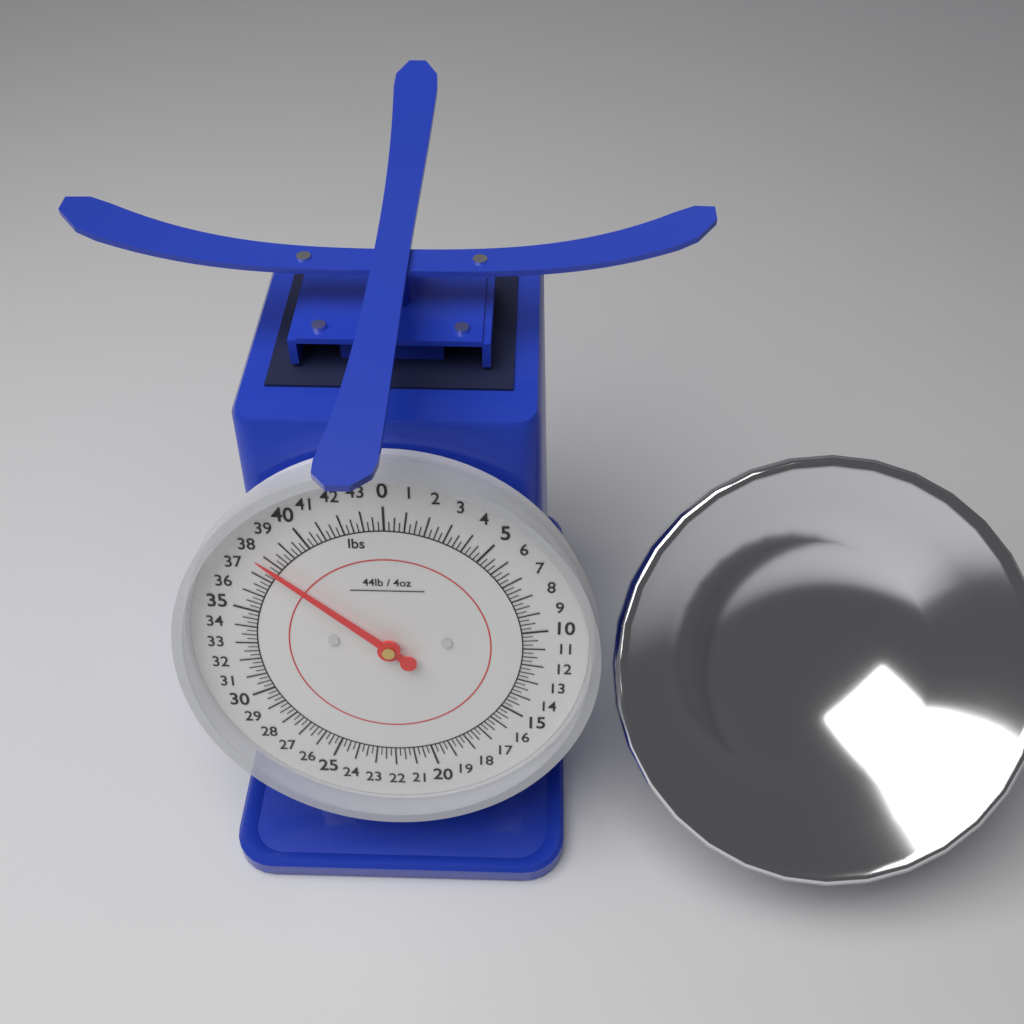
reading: 37.75 lbs
